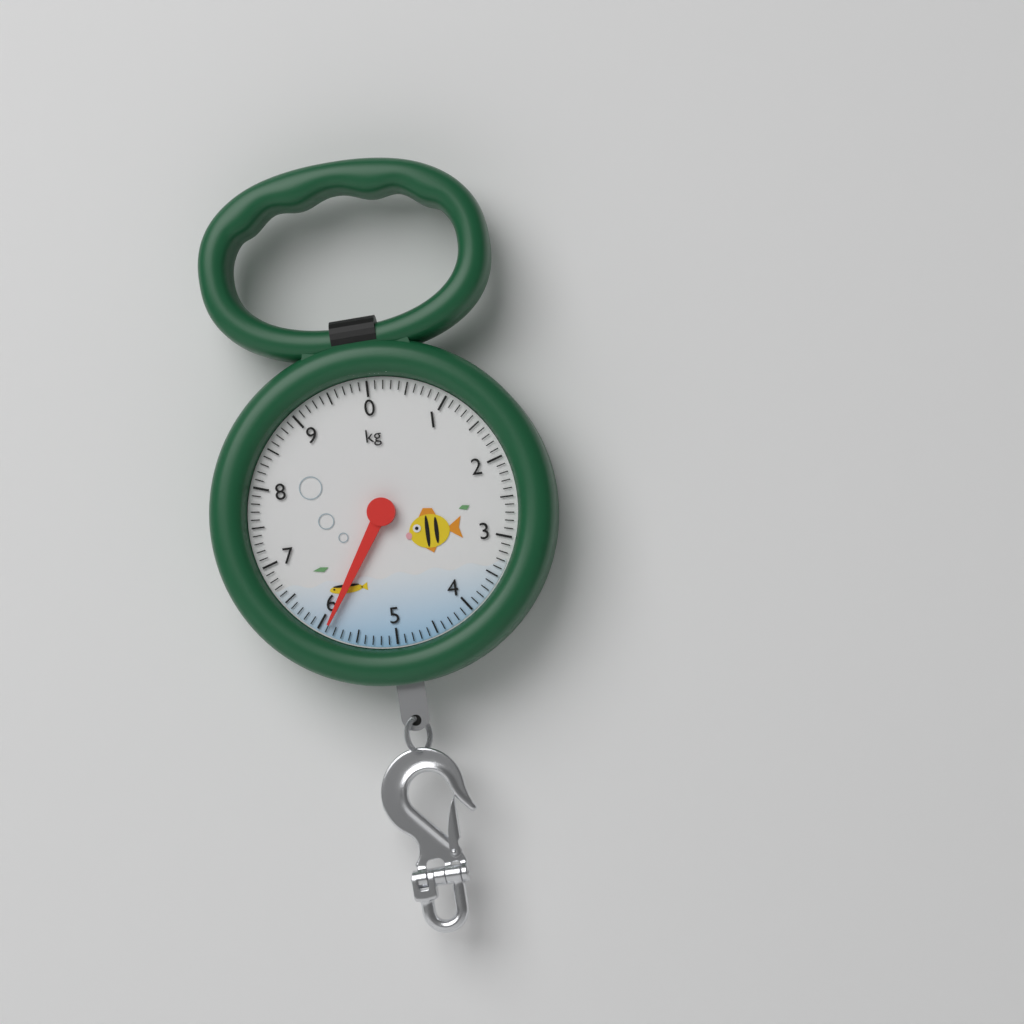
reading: 5.9 kg
